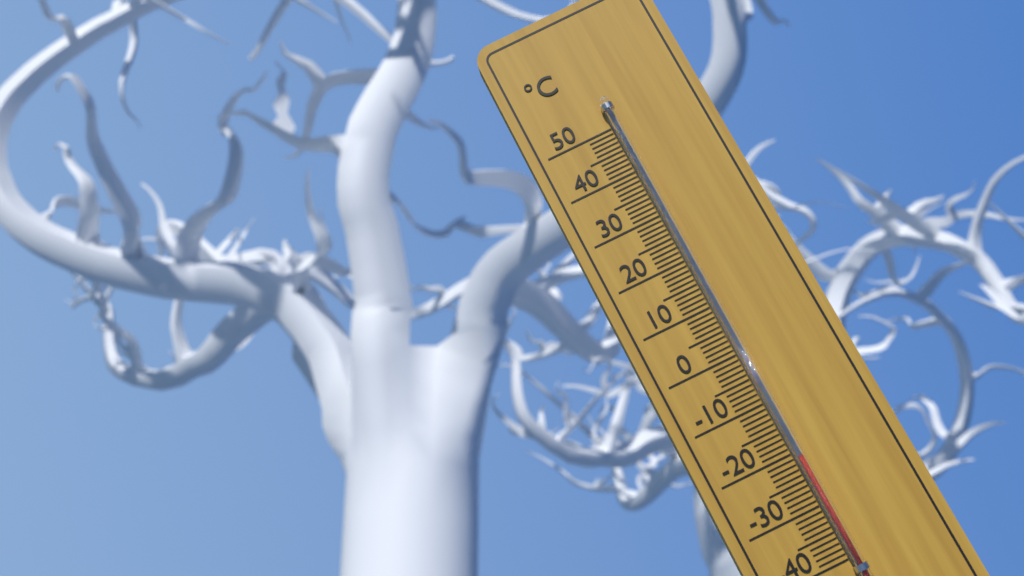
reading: -21 °C
